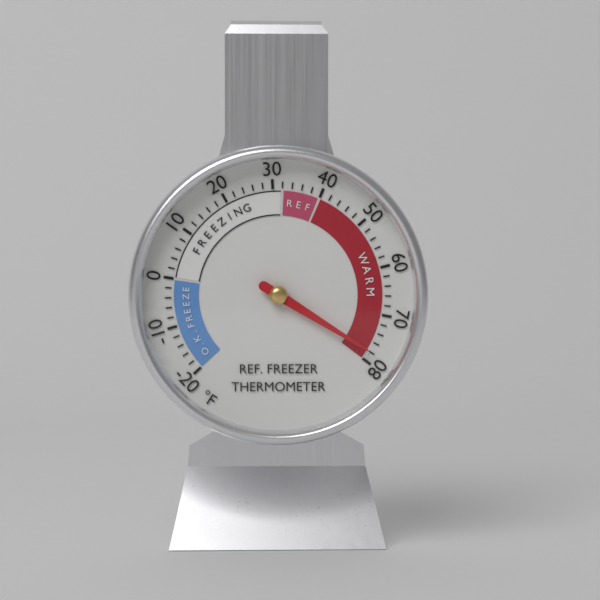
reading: 78 °F
